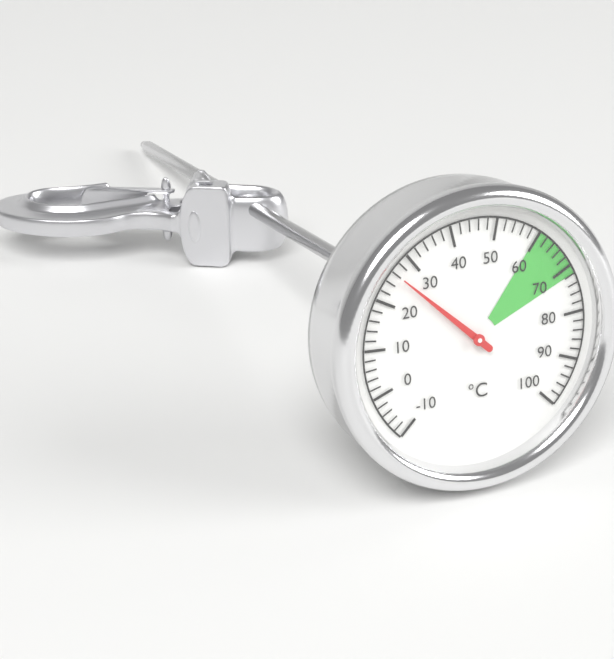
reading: 26 °C
